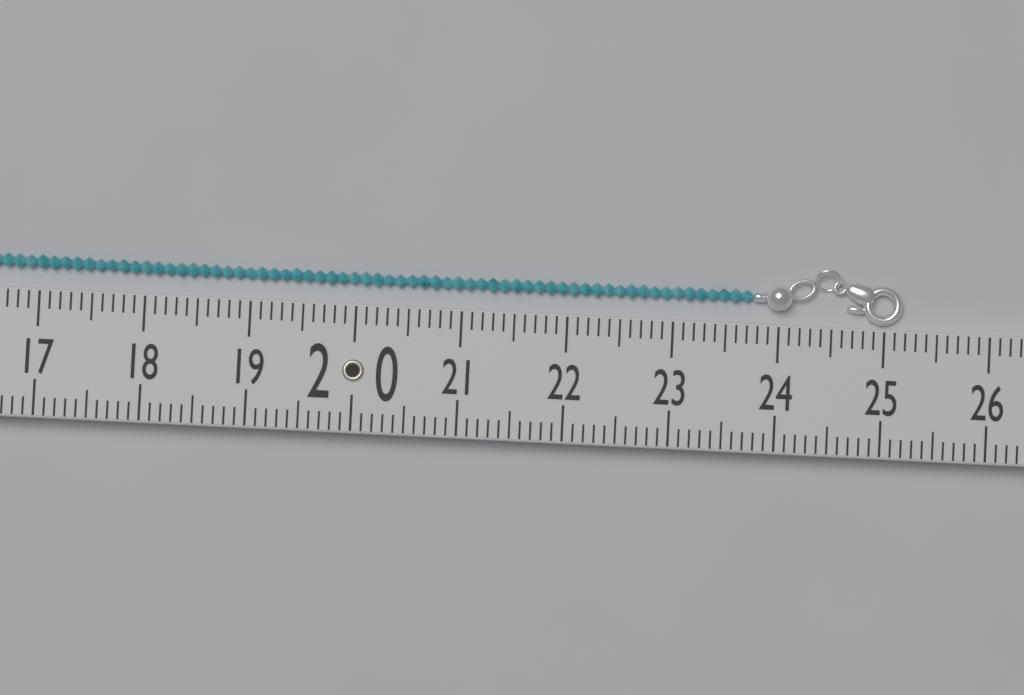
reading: 25.2 (no unit)
